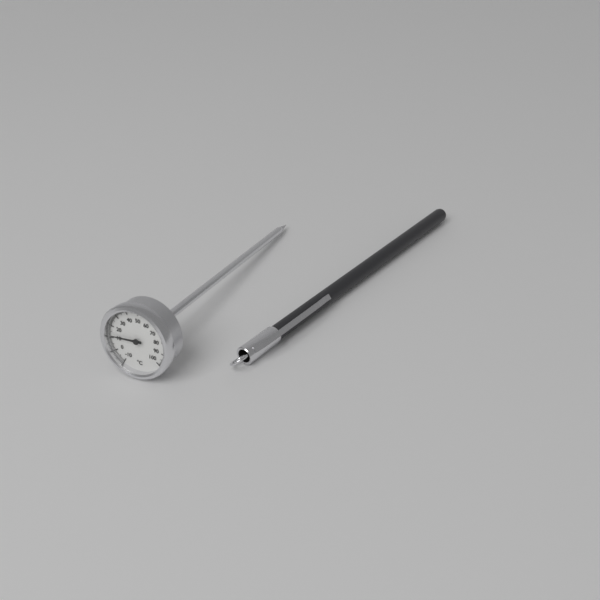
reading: 12 °C
